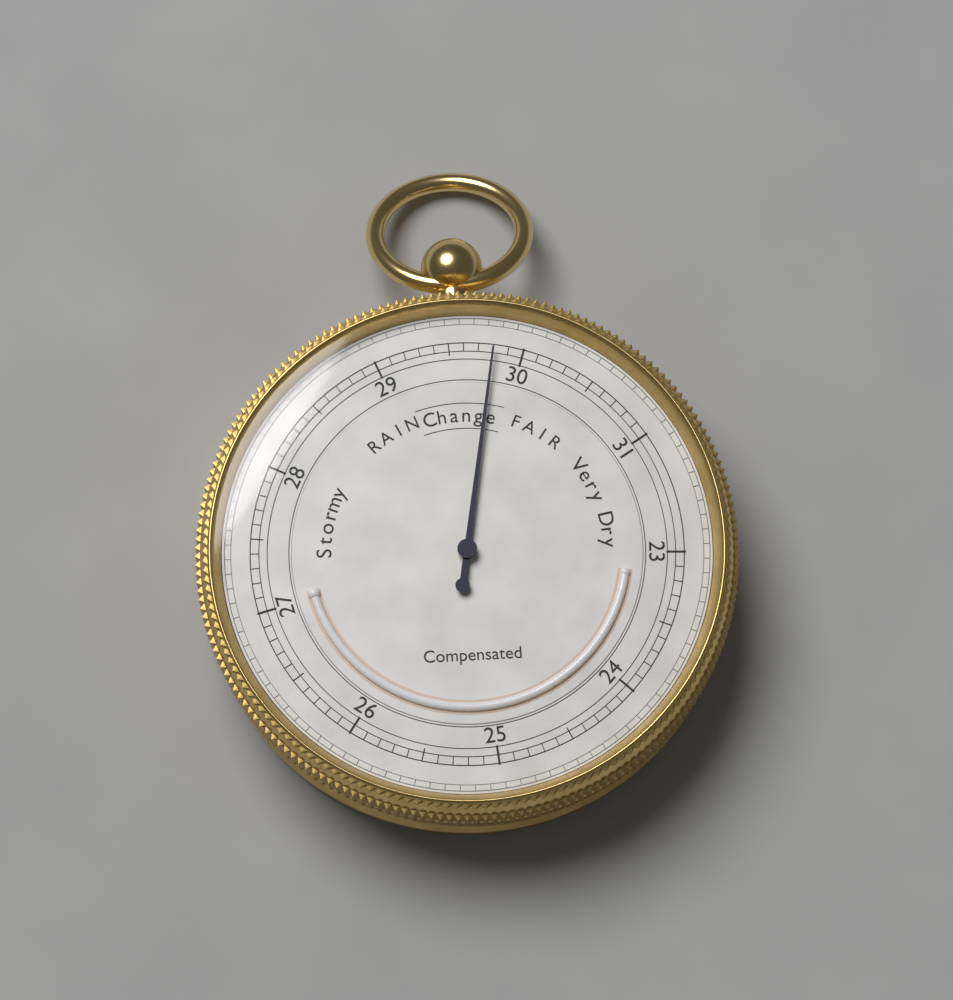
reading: 29.8 (no unit)
